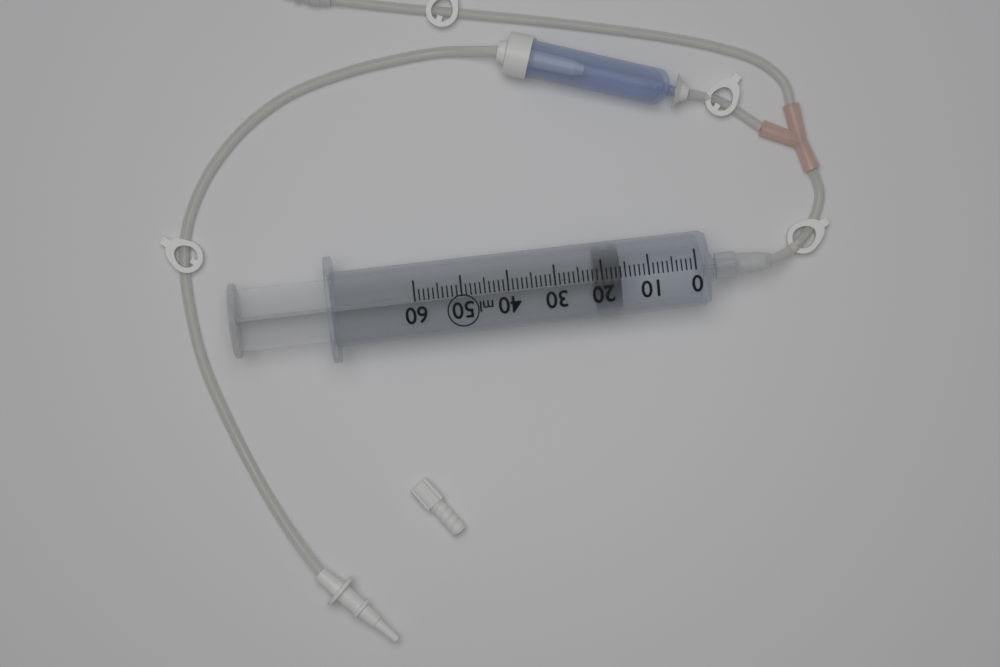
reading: 16 ml
